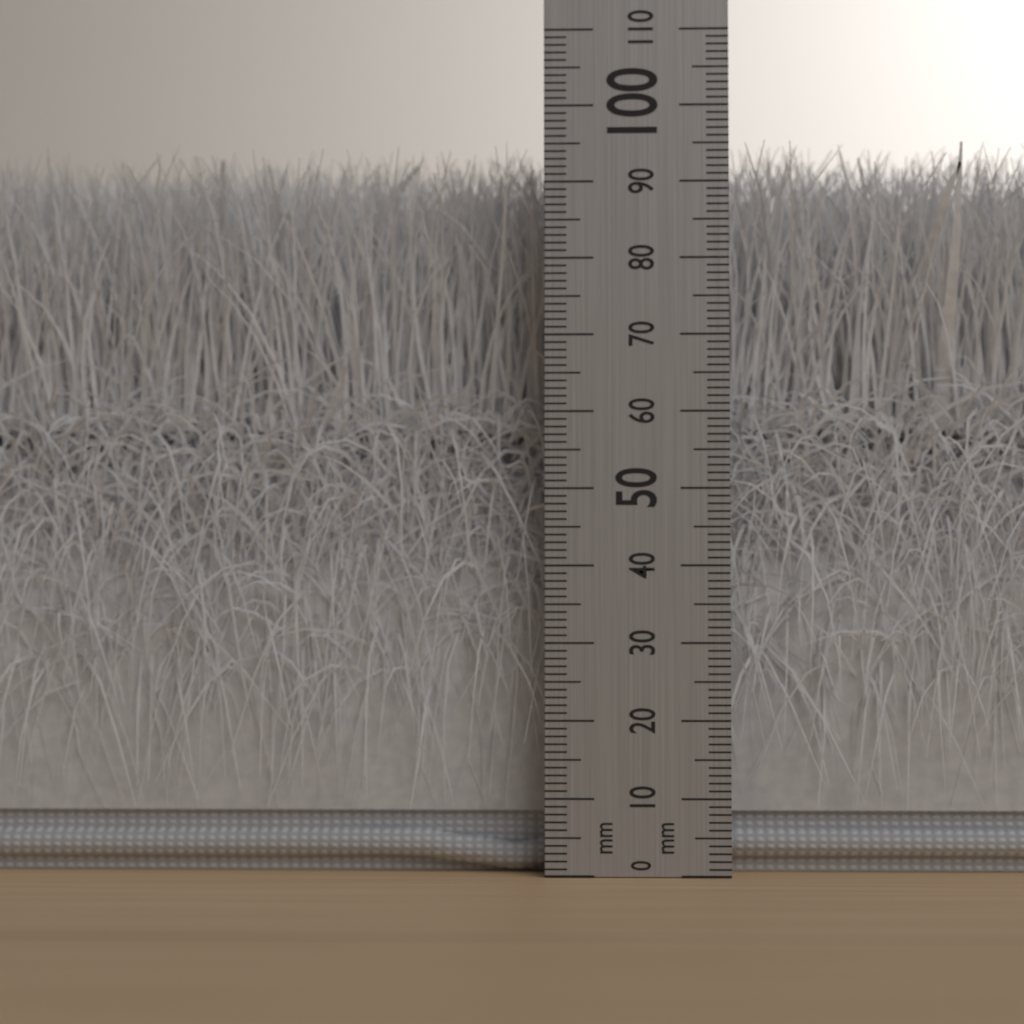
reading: 96 mm
